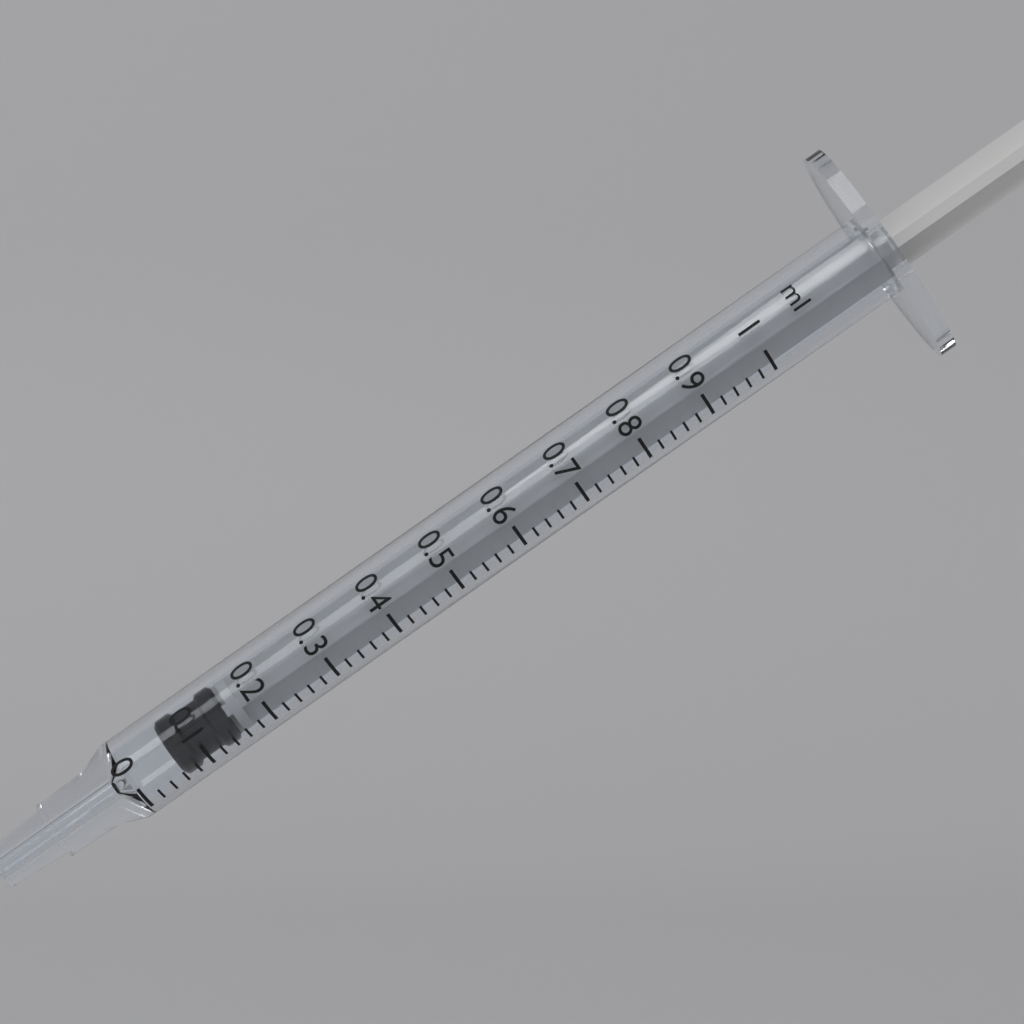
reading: 0.06 ml
